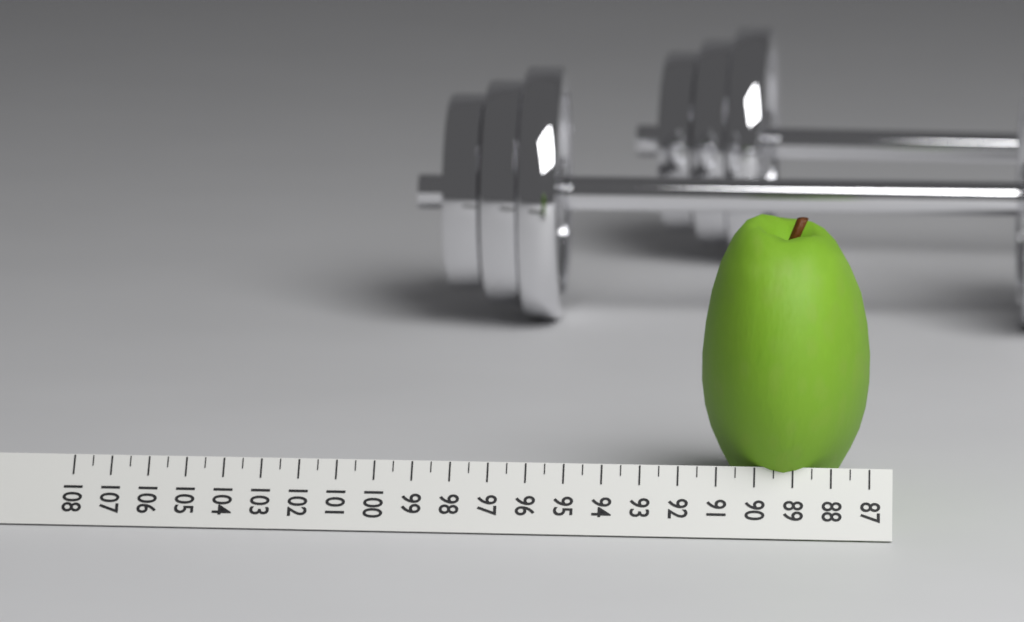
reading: 91.5 (no unit)
